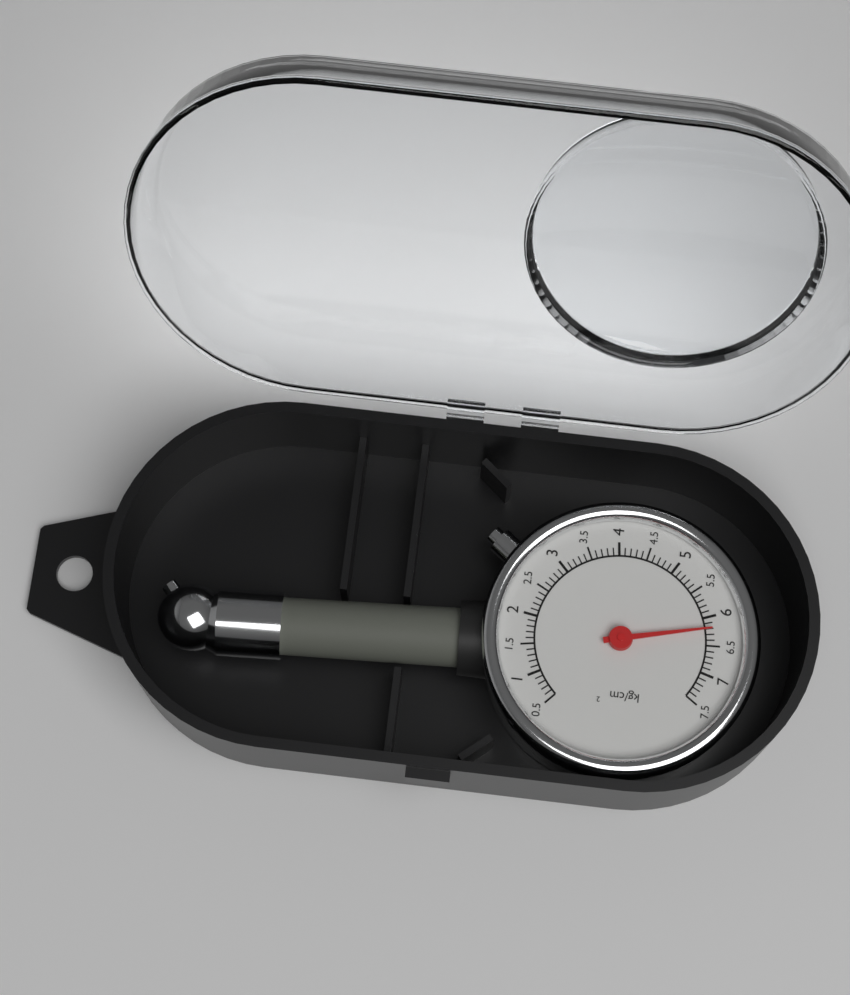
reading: 6.2 kg/cm²
